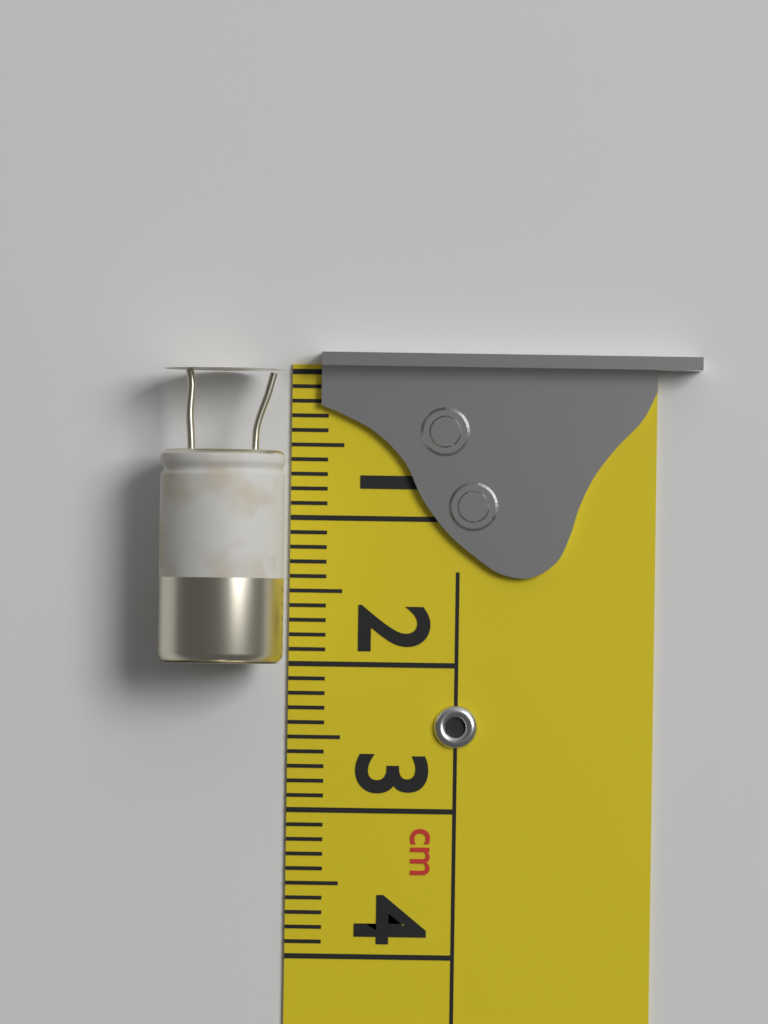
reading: 2.0 cm
